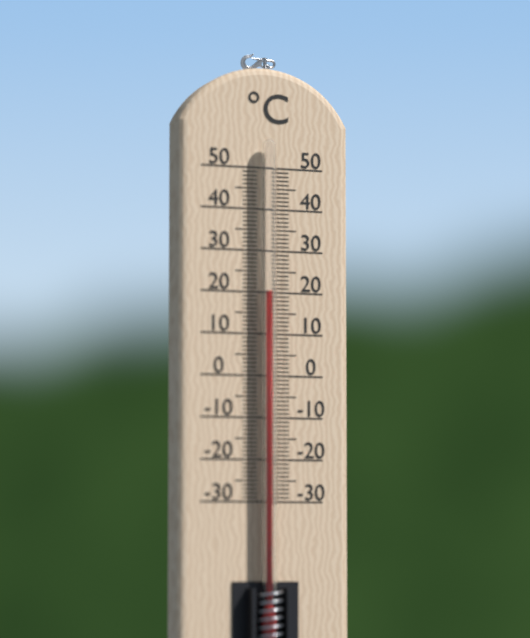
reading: 20 °C
